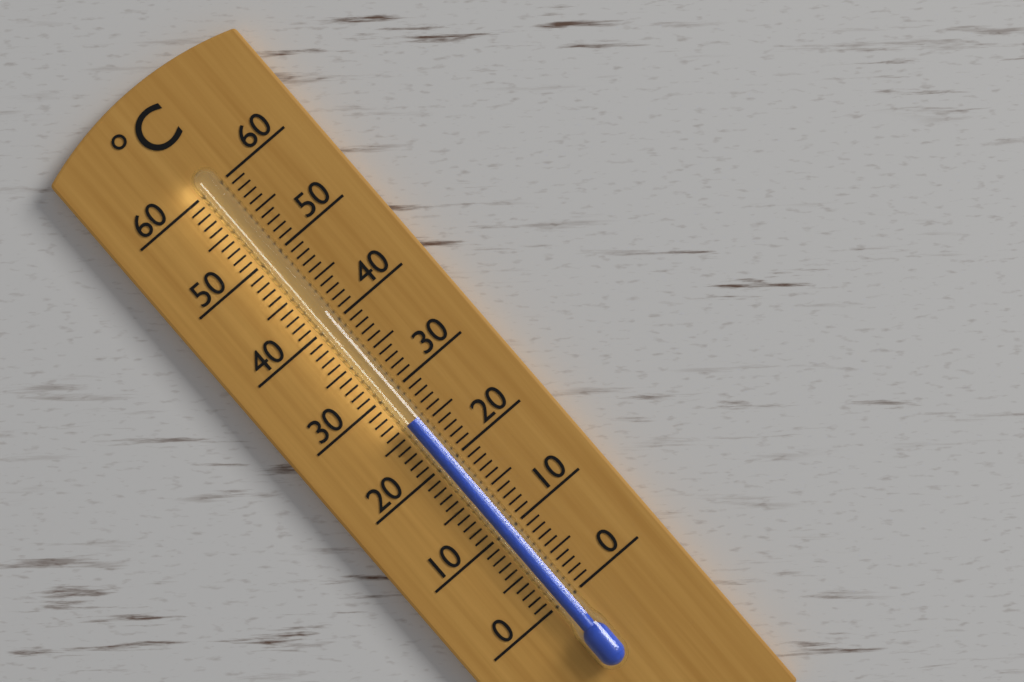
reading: 26 °C
